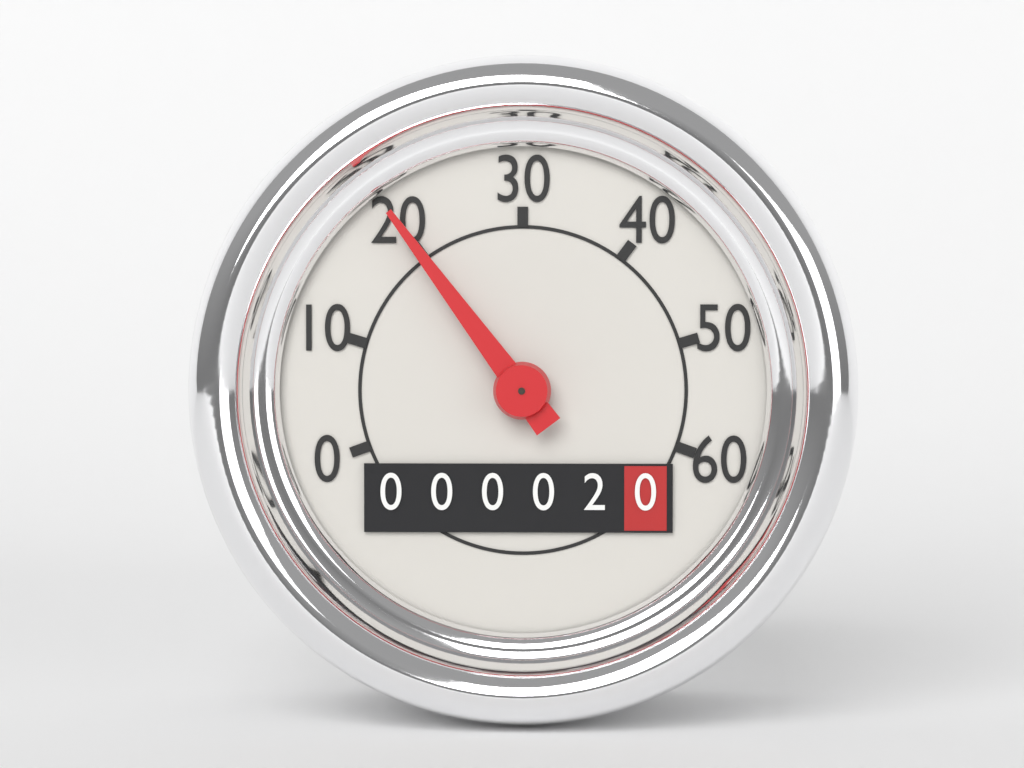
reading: 20 (no unit)
